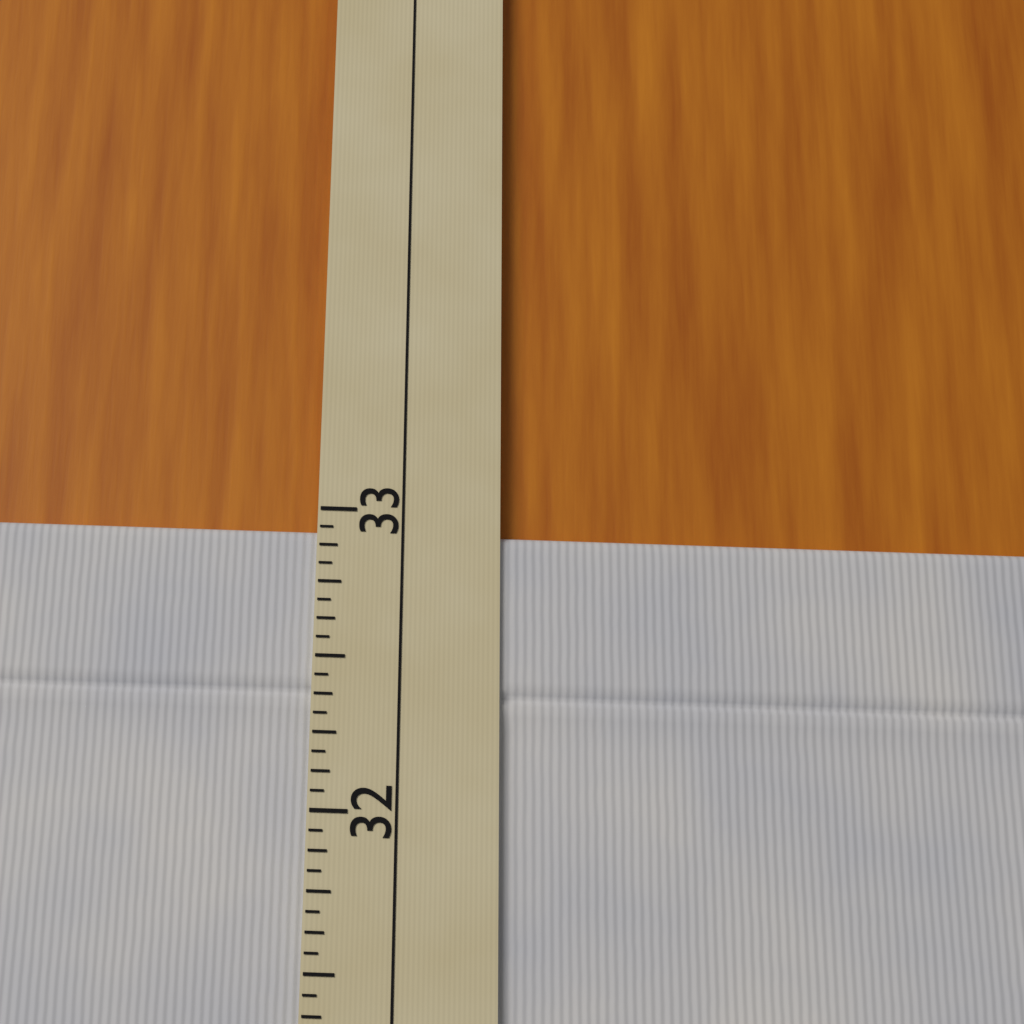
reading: 32.9375 (no unit)
